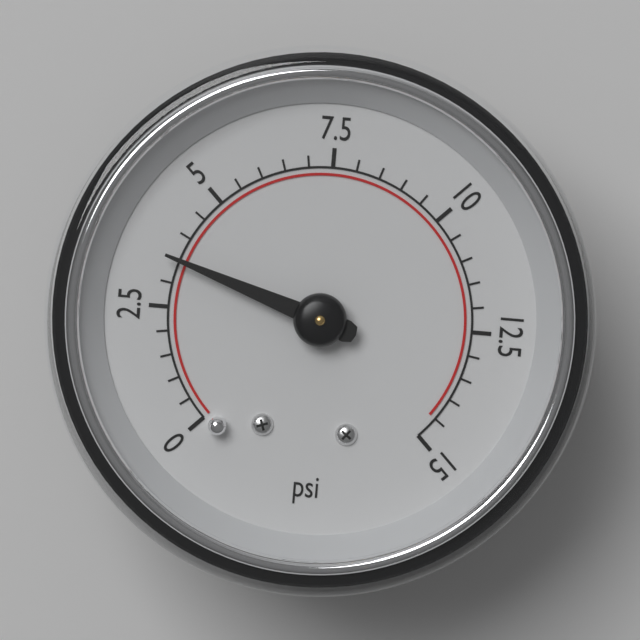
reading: 3.5 psi
